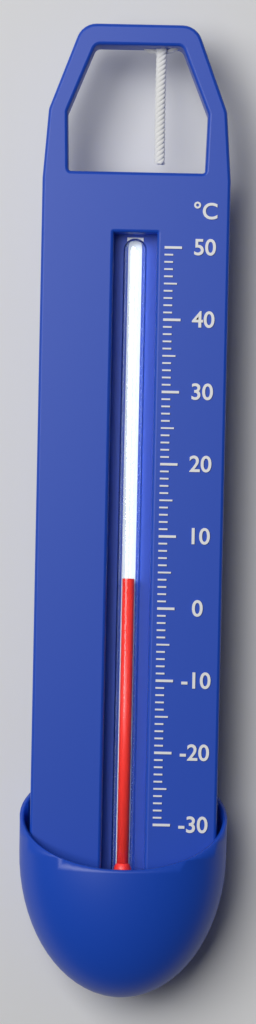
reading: 4 °C
